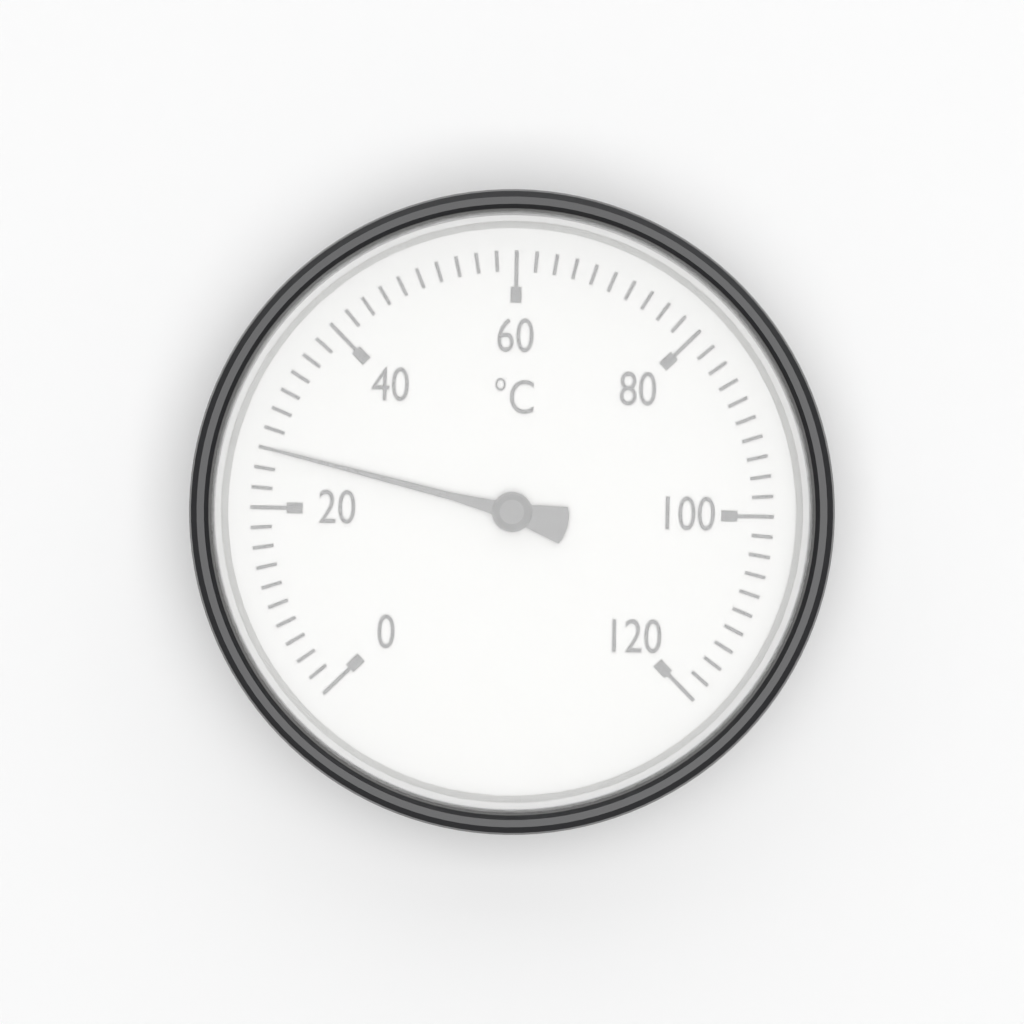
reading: 26 °C
